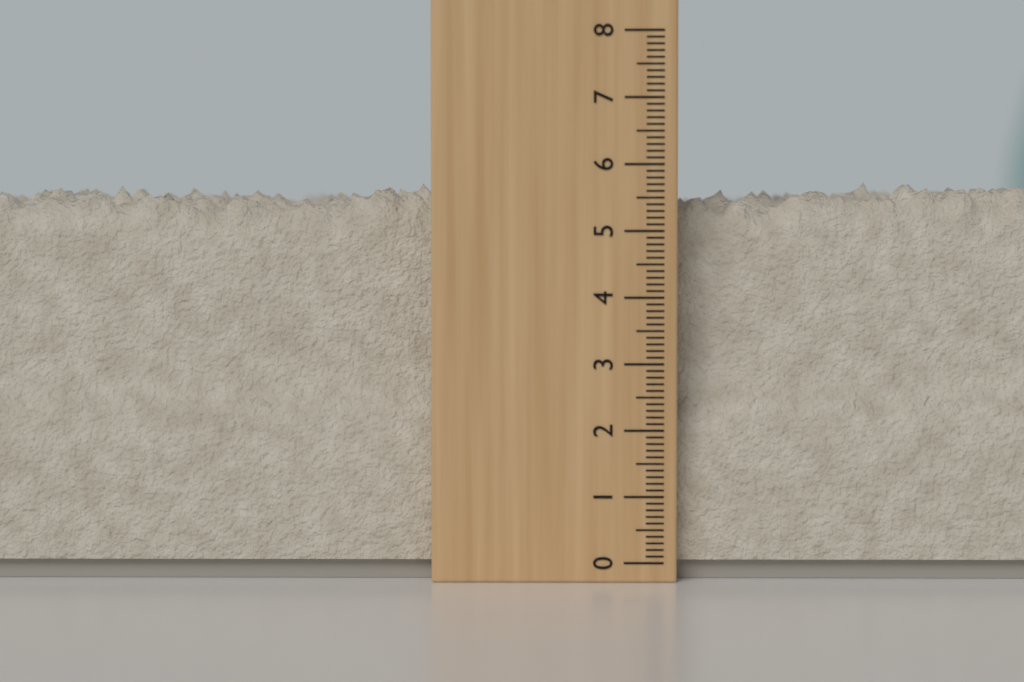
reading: 5.8 (no unit)
